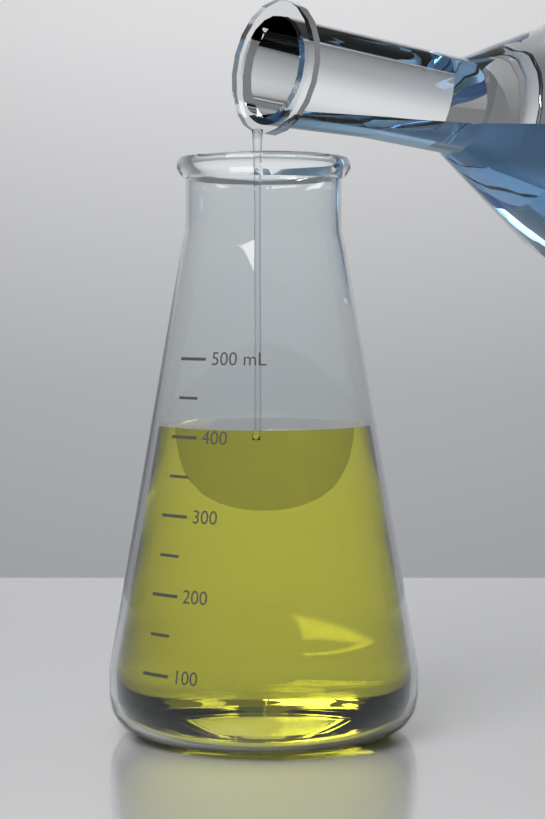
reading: 410 mL
